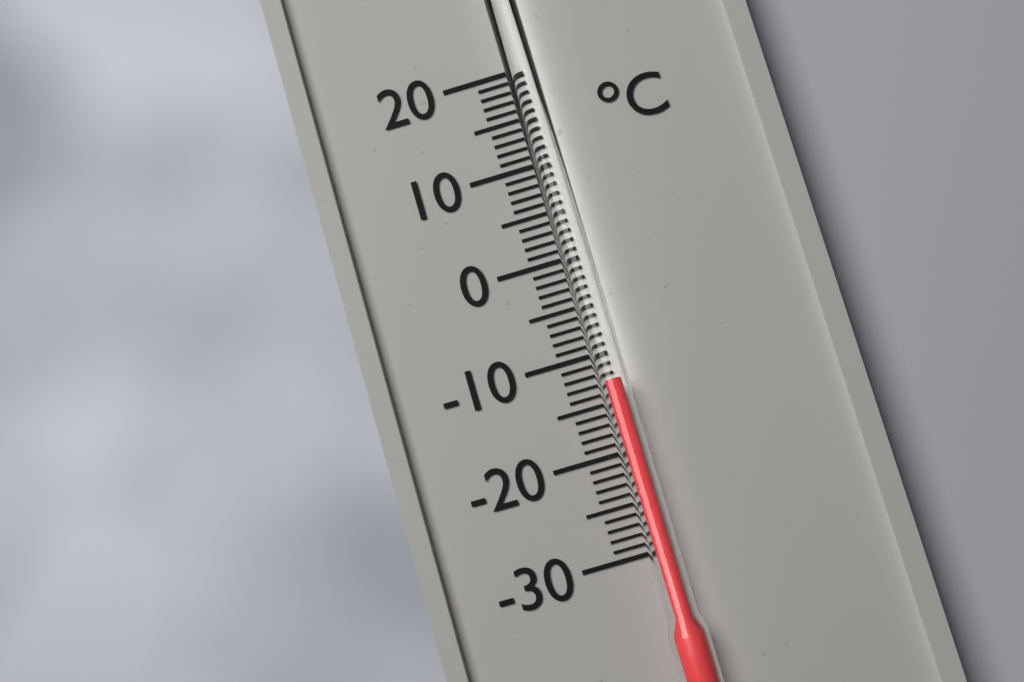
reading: -13 °C
